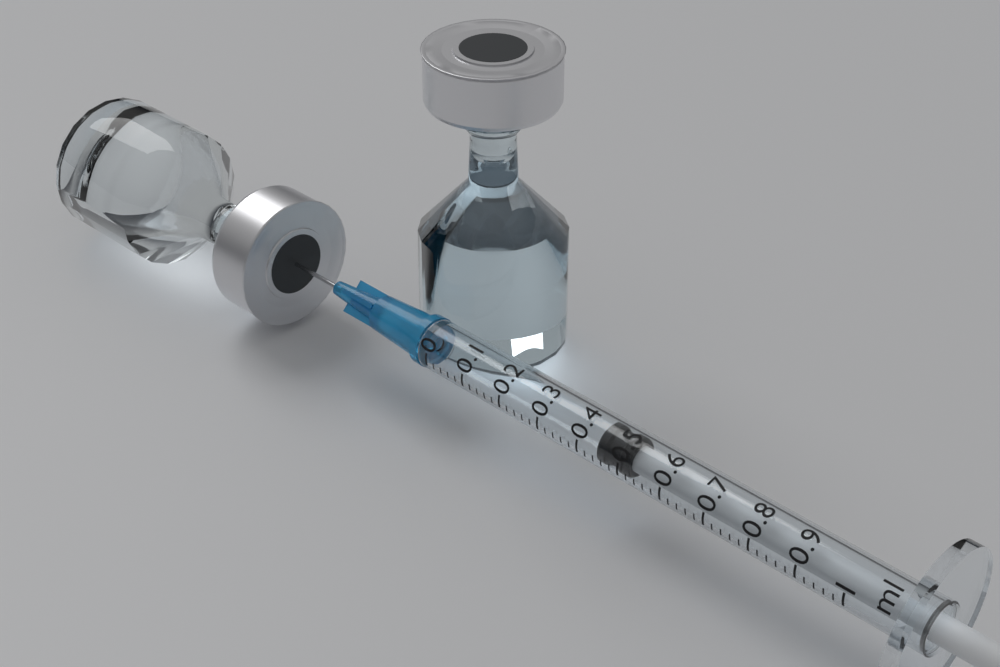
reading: 0.44 ml
